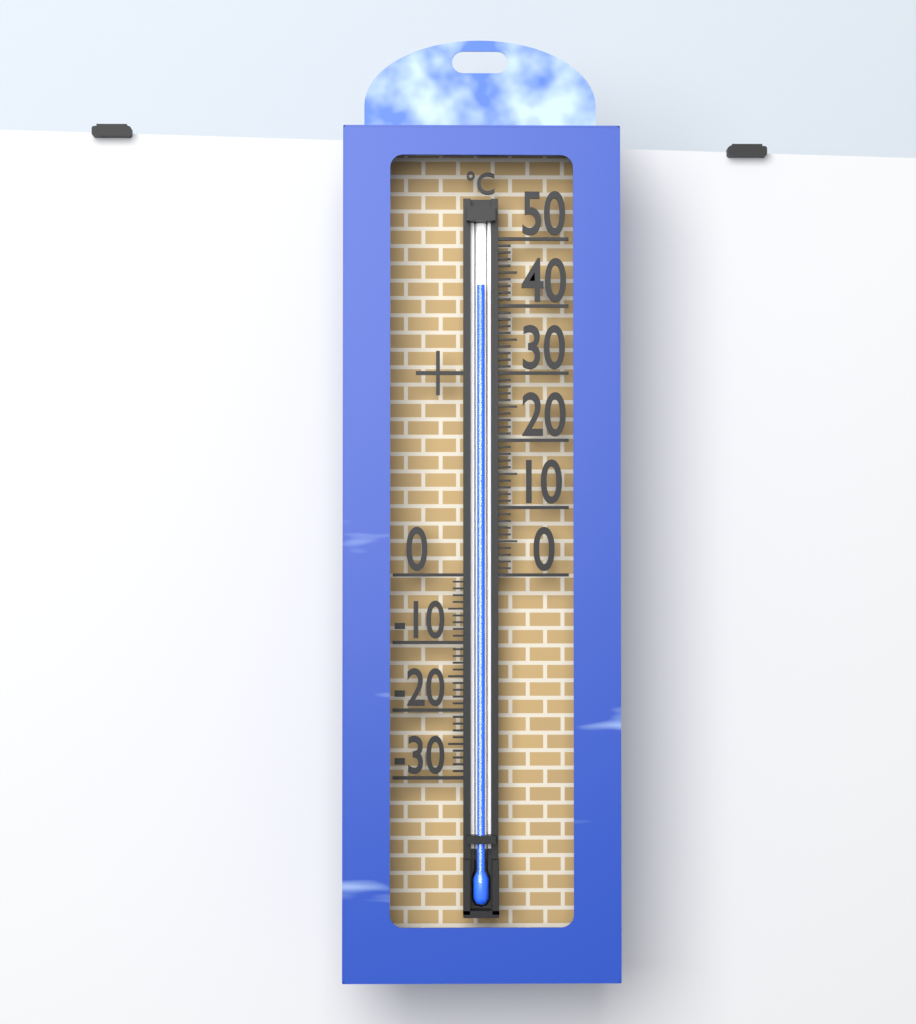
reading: 43 °C
